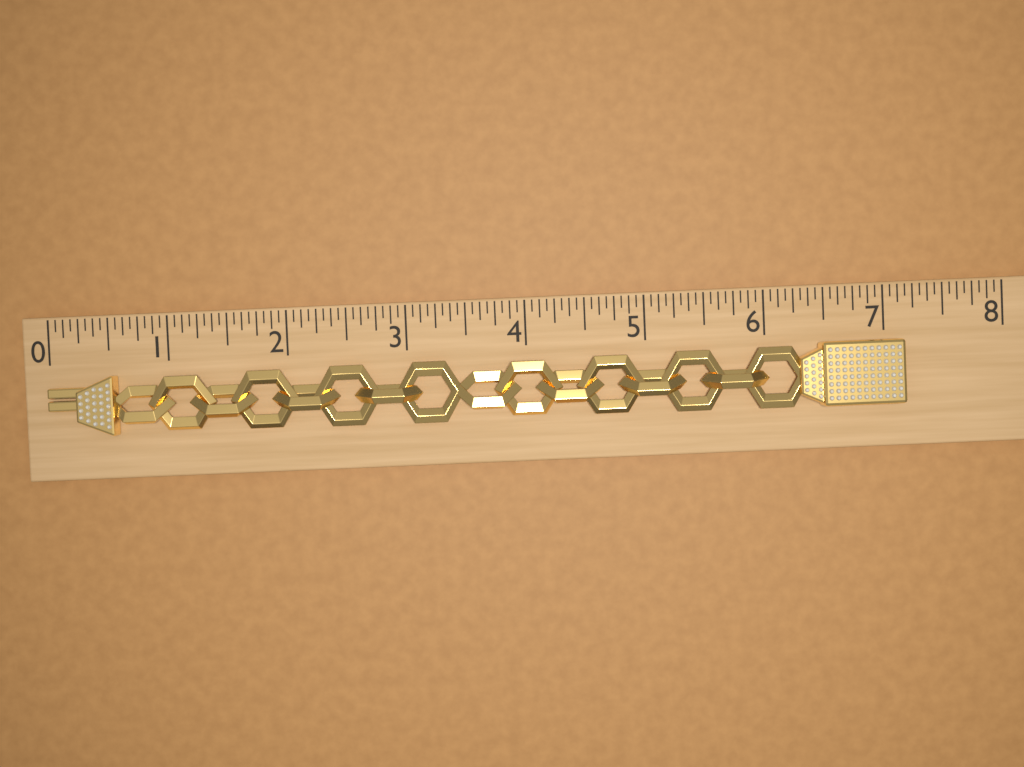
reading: 7.1250 (no unit)
